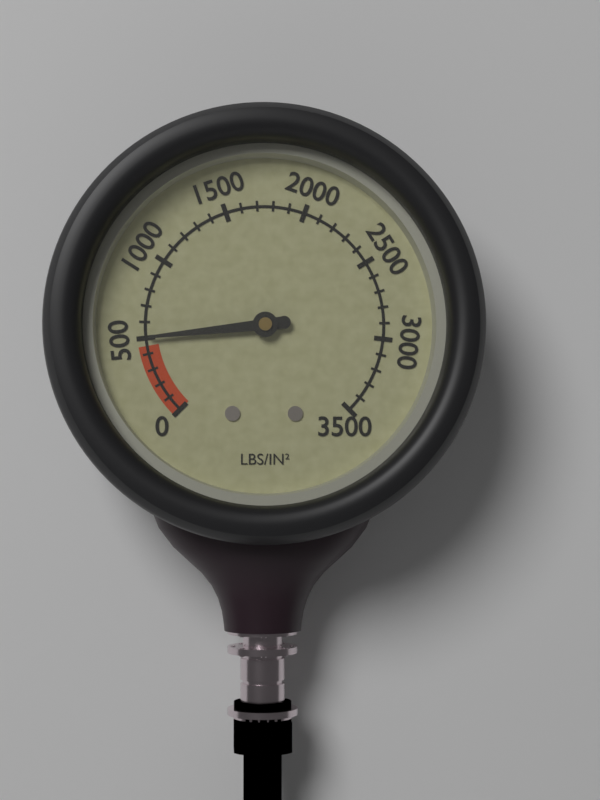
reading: 500 psi
